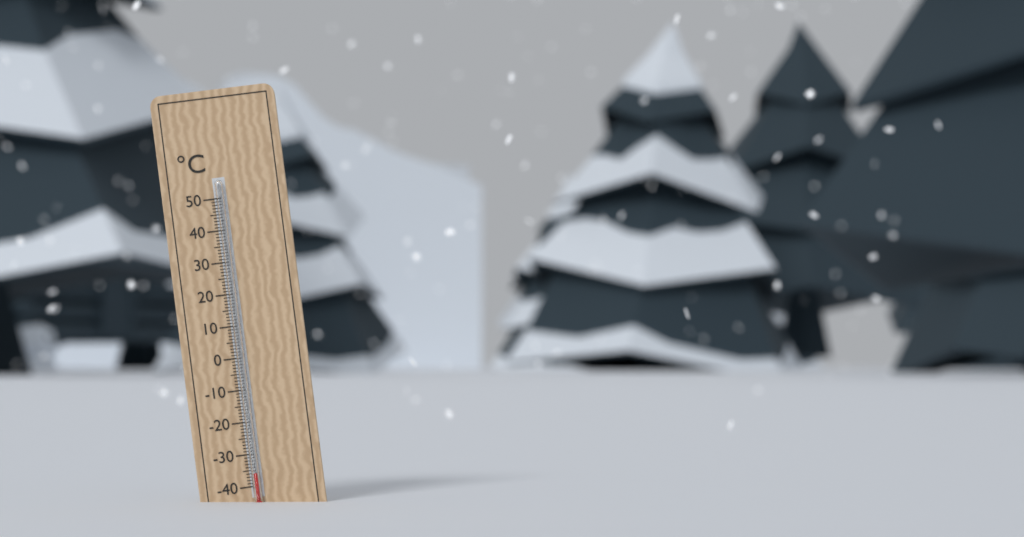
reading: -36 °C
